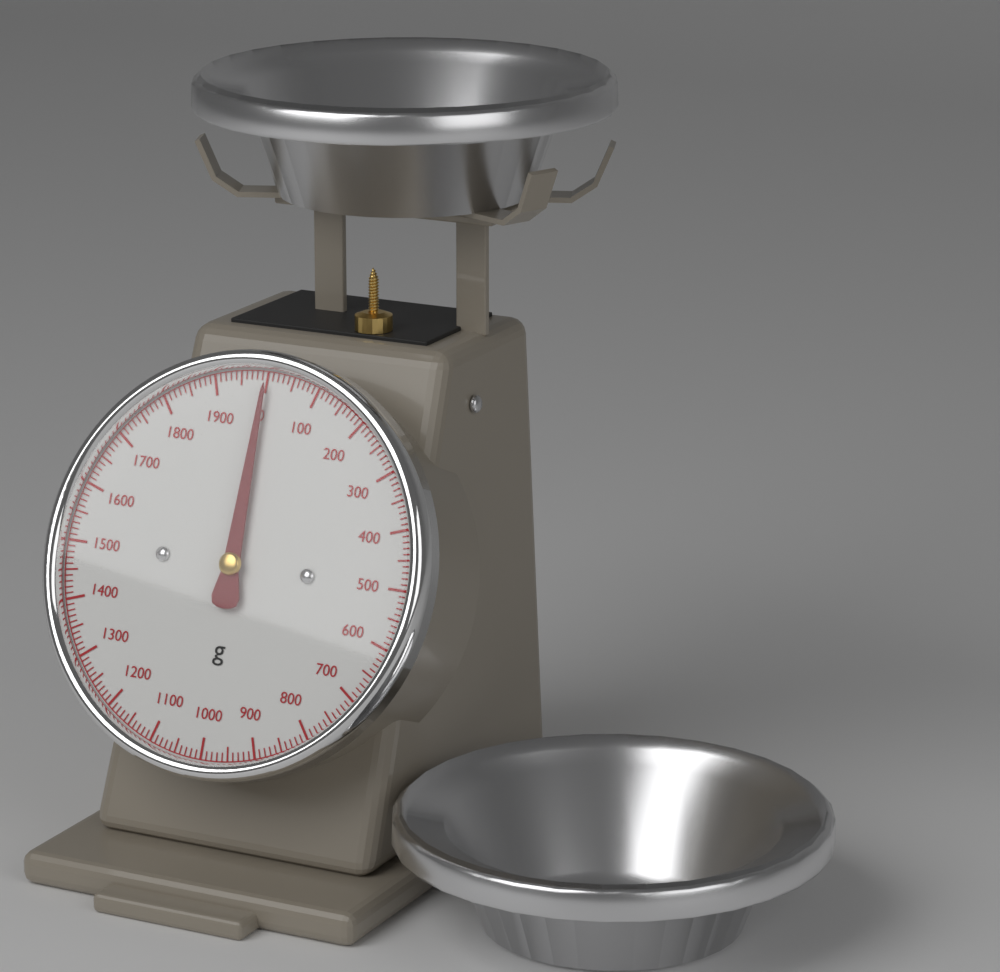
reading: 0 g
